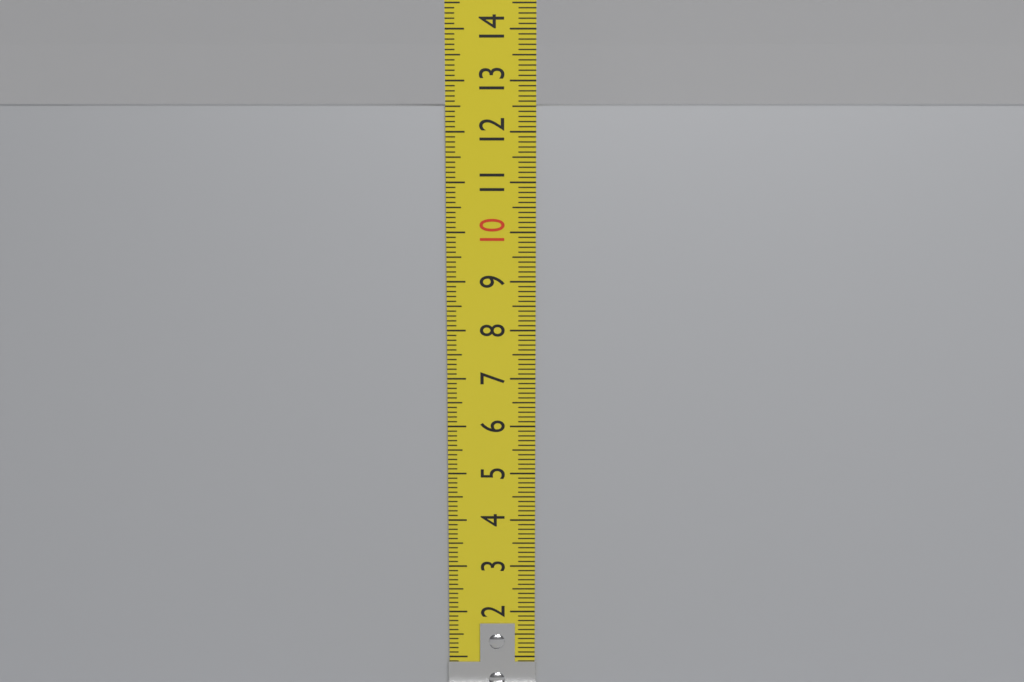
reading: 12.5 cm
